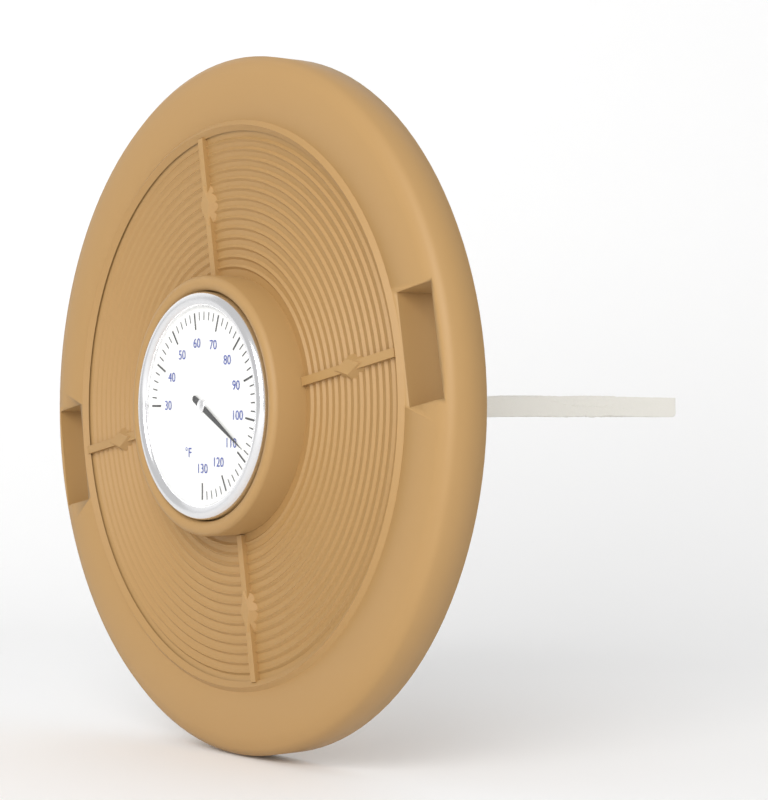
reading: 108 °F
